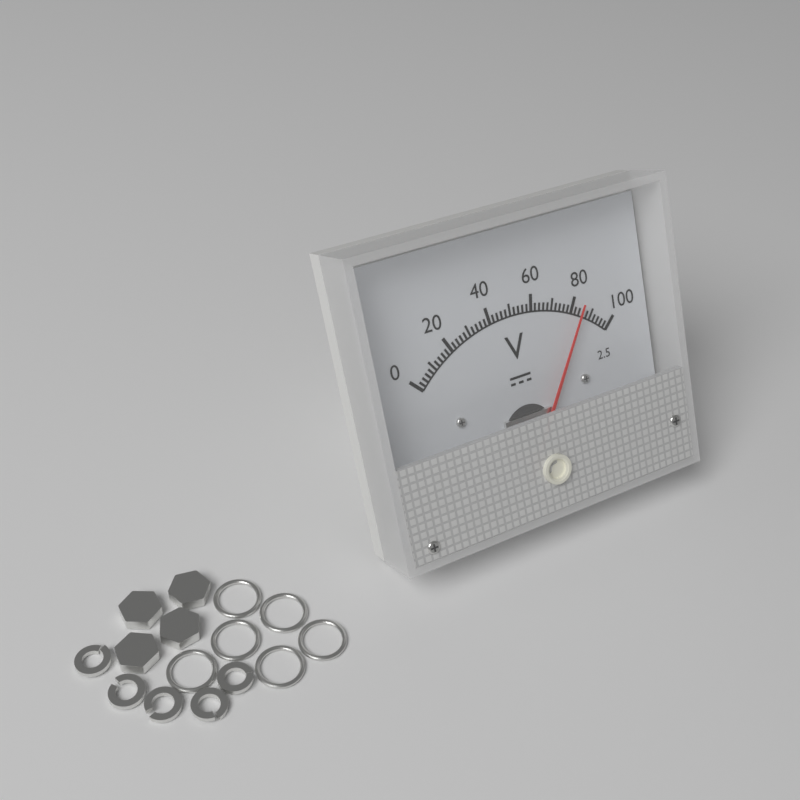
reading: 84 V
